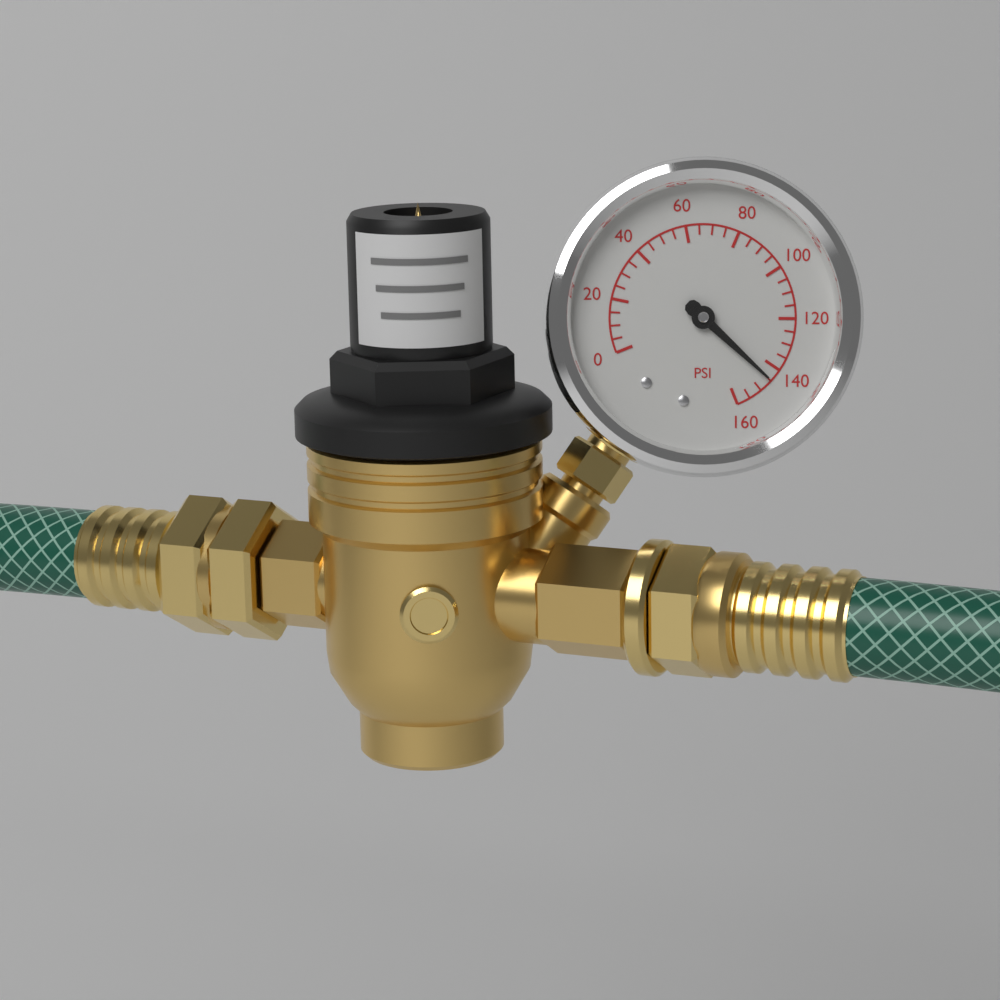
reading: 145 psi
